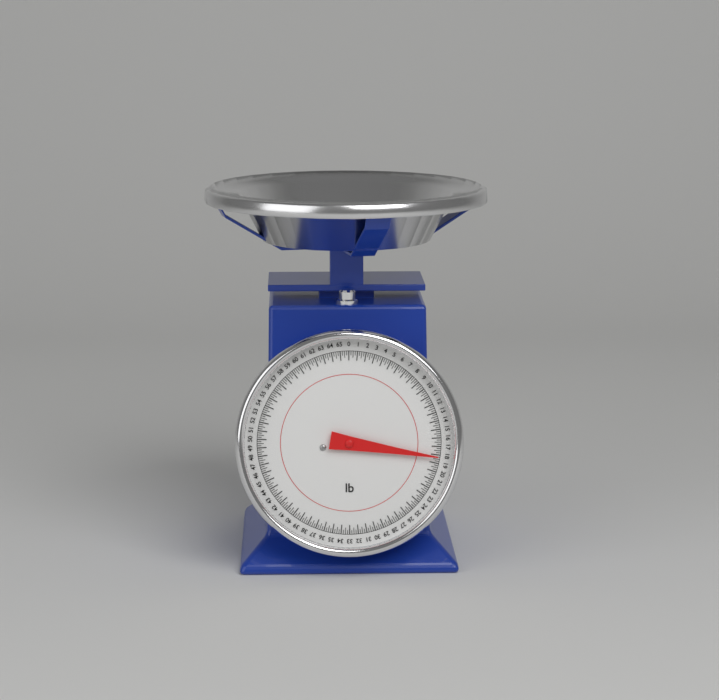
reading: 18.25 lb
